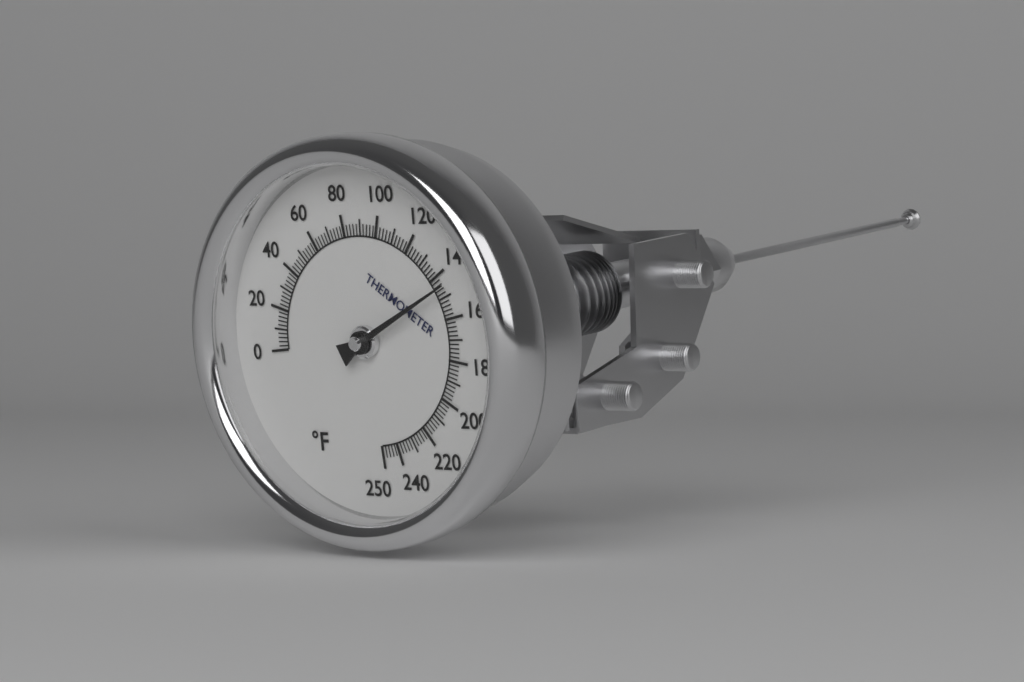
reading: 146 °F
